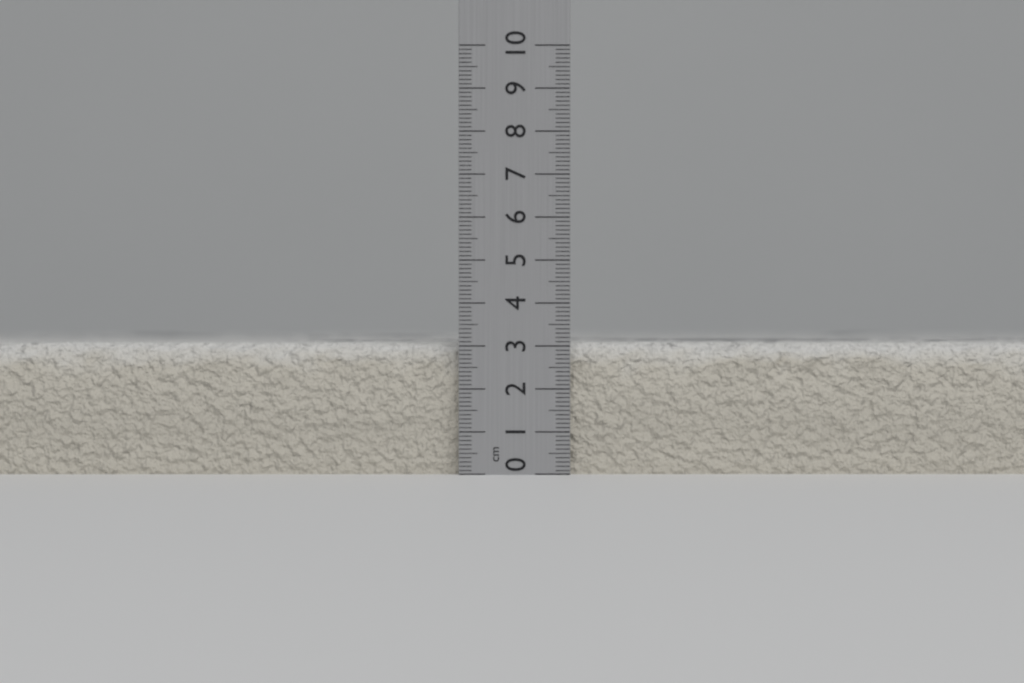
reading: 3.1 cm
